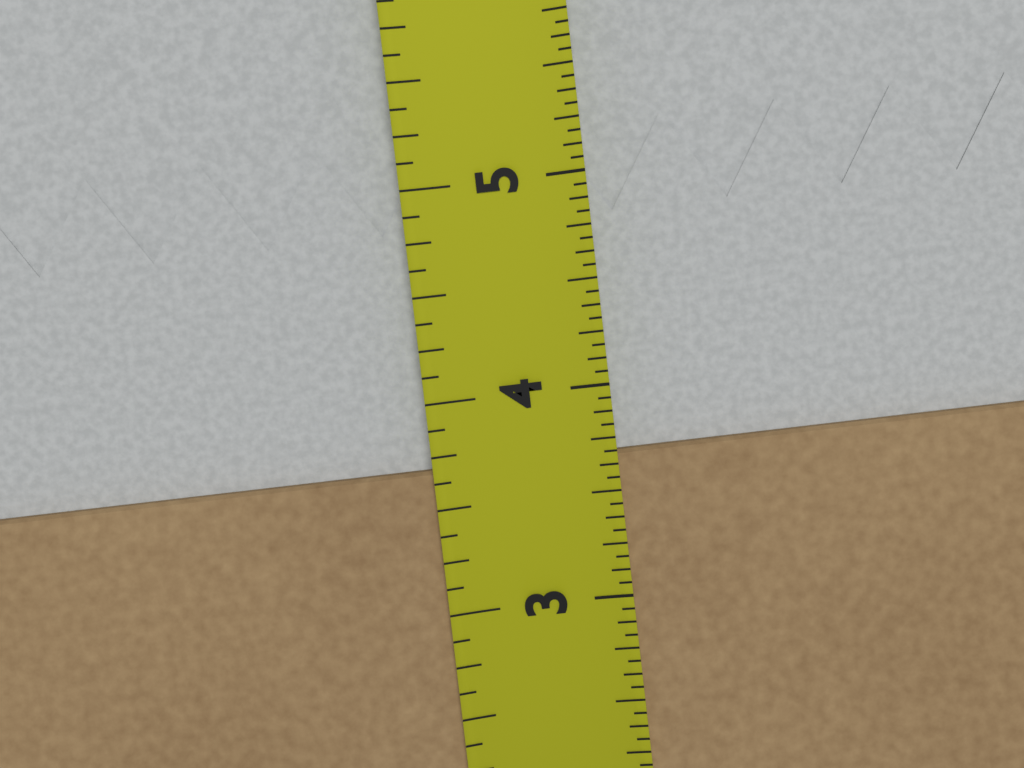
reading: 3.6875 in
